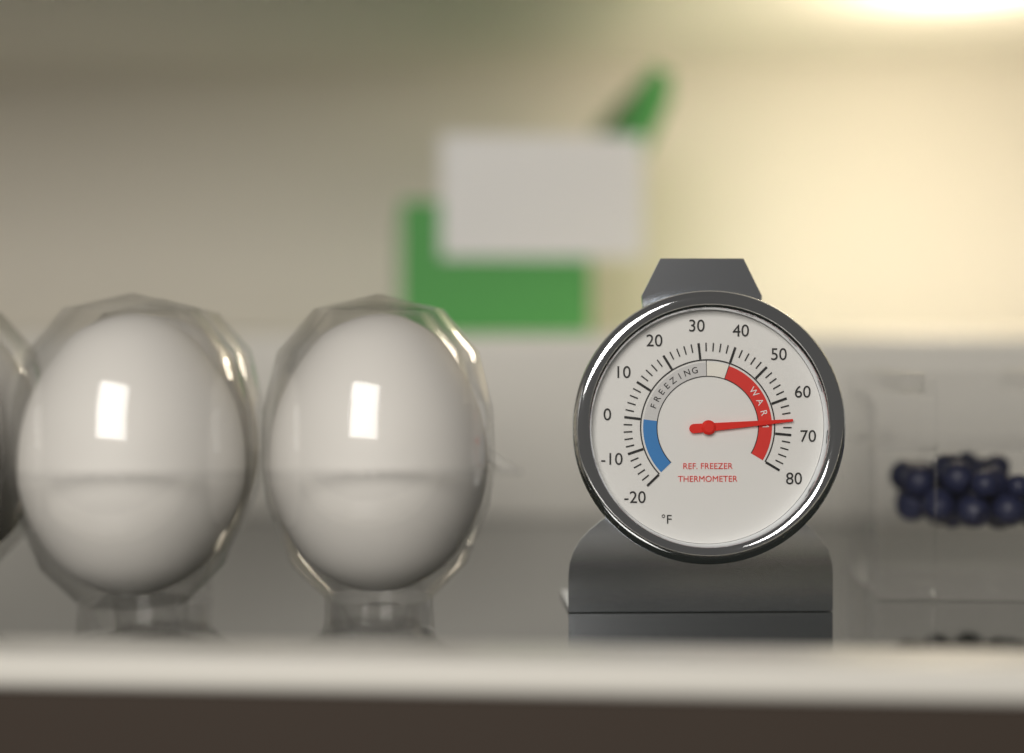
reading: 66 °F
